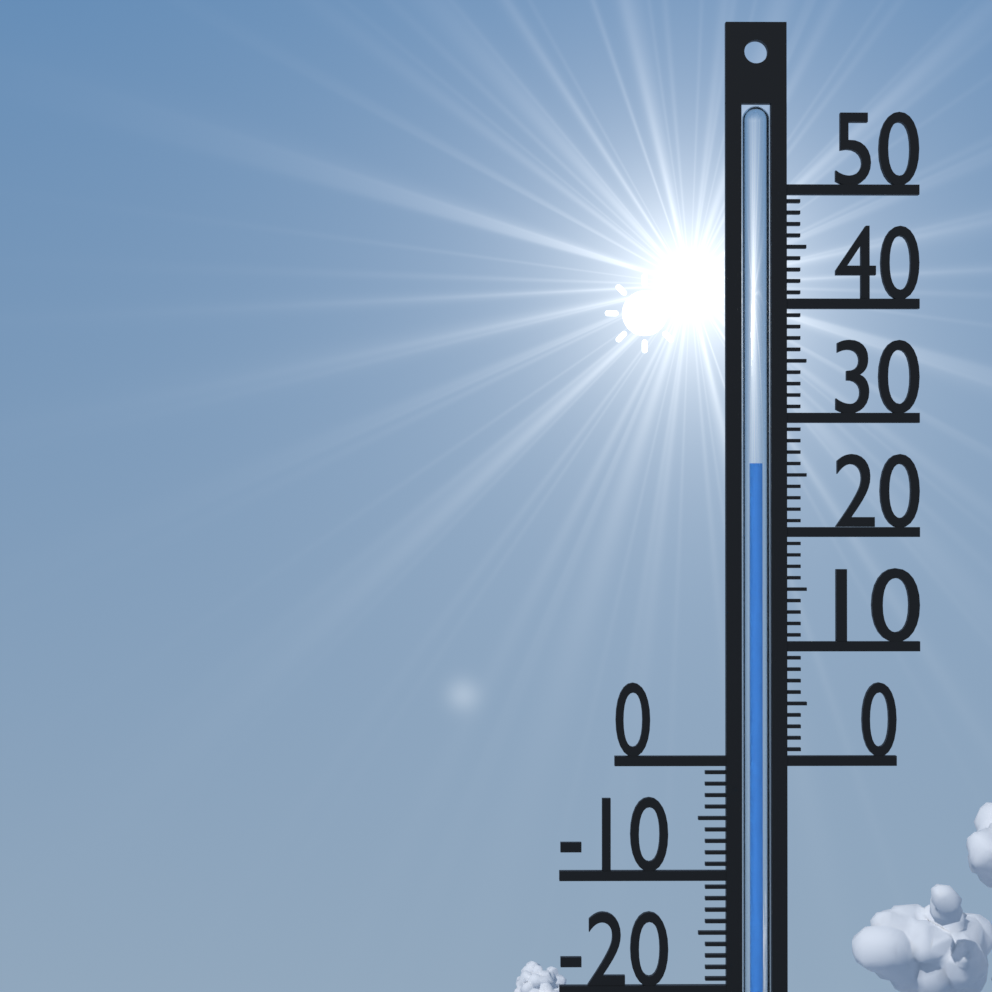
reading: 26 °C
